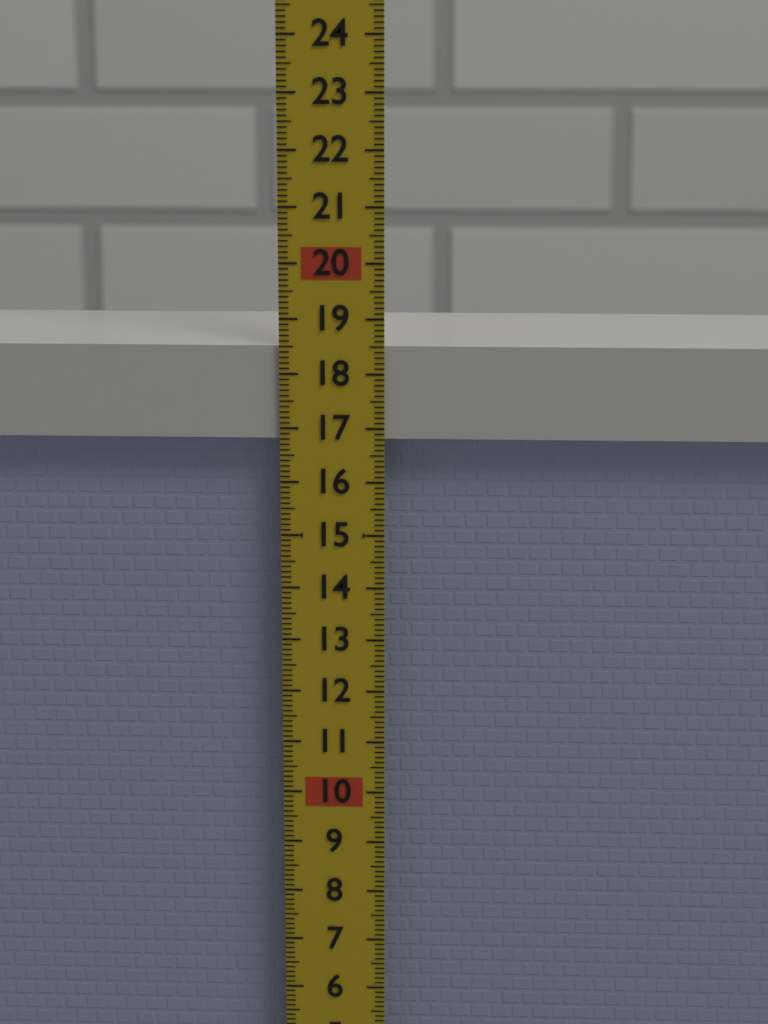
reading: 18.5 (no unit)
